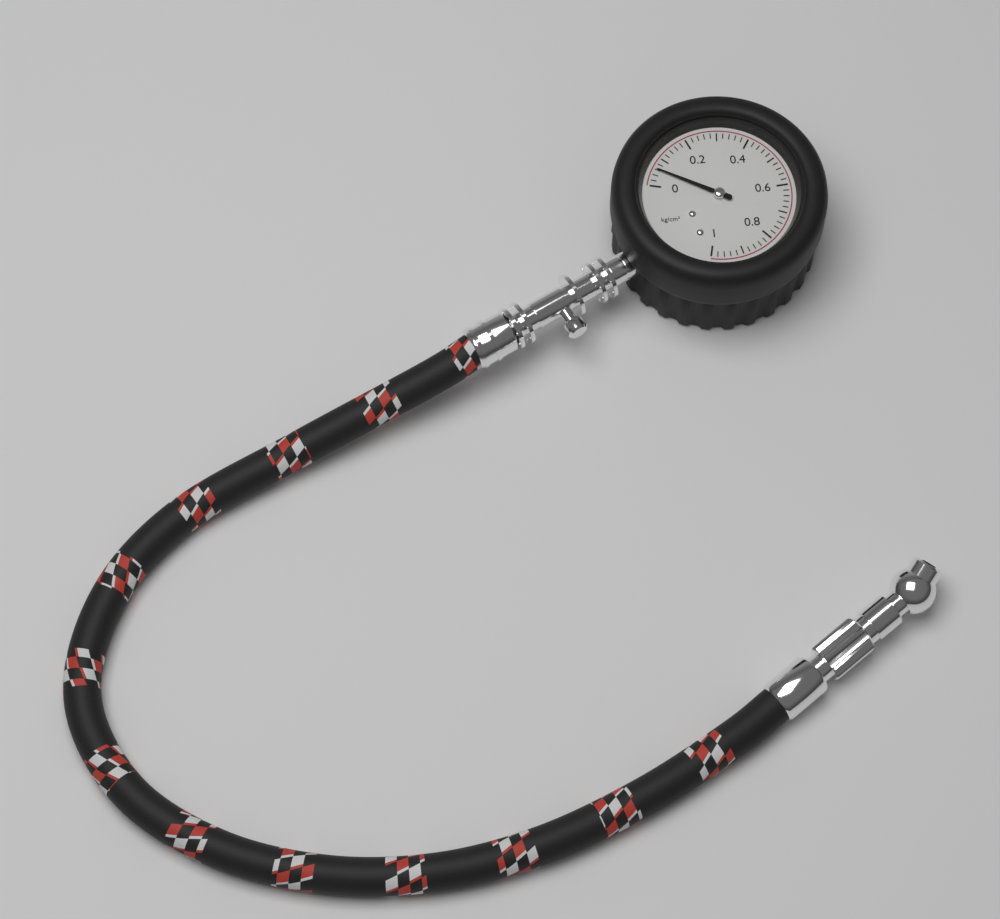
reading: 0.06 kg/cm²
